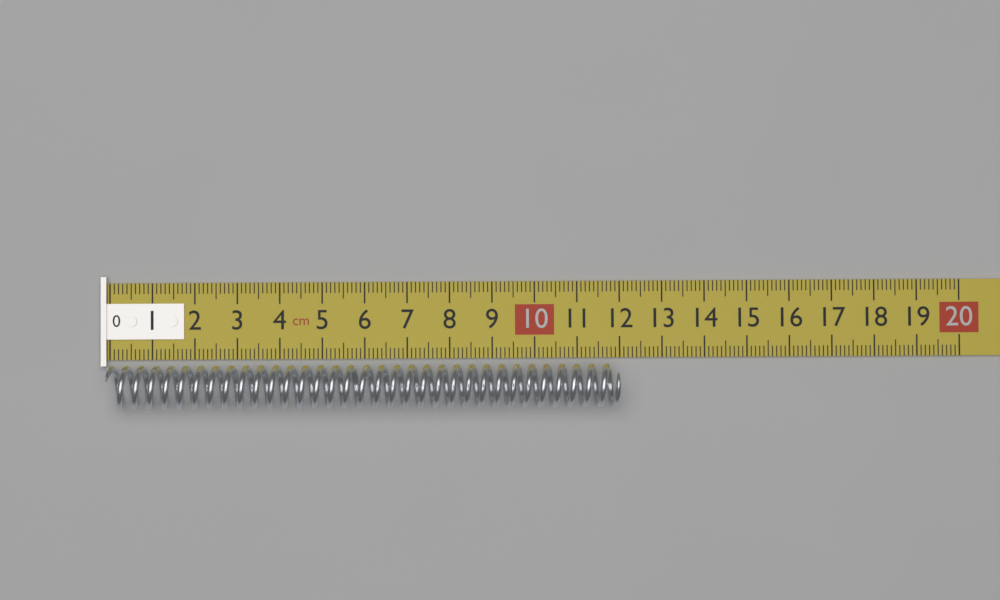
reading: 12.0 cm
